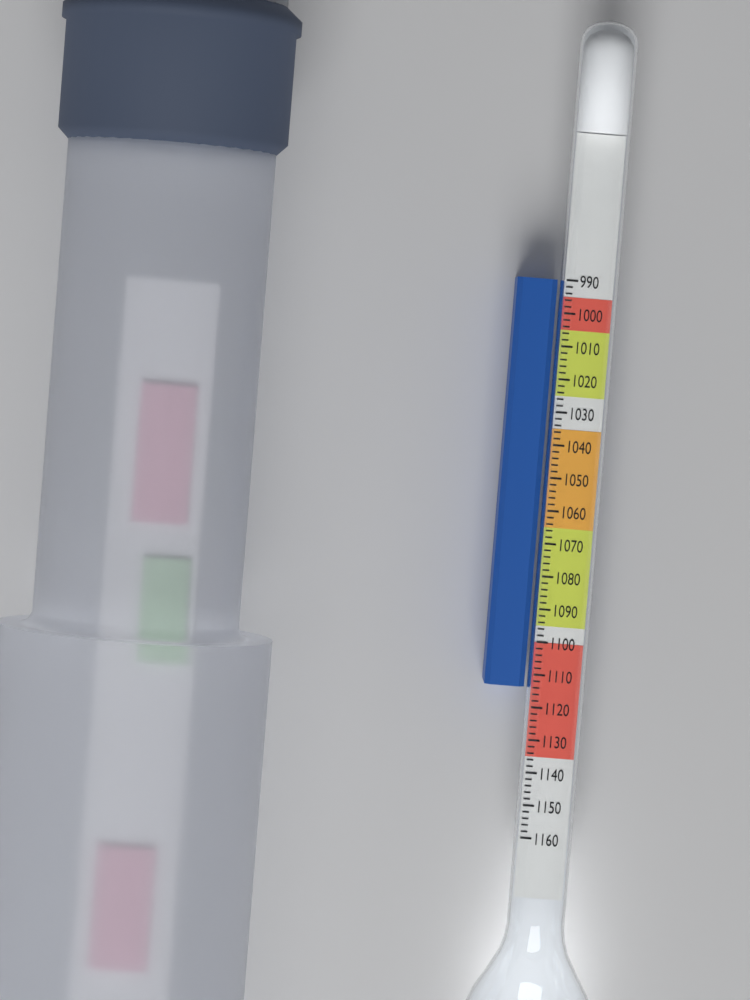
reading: 1114 (no unit)
